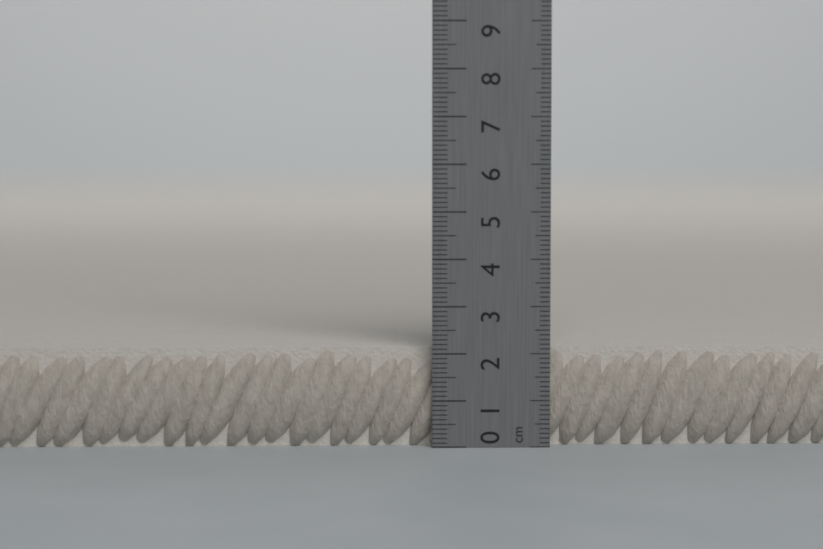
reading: 2.1 cm
